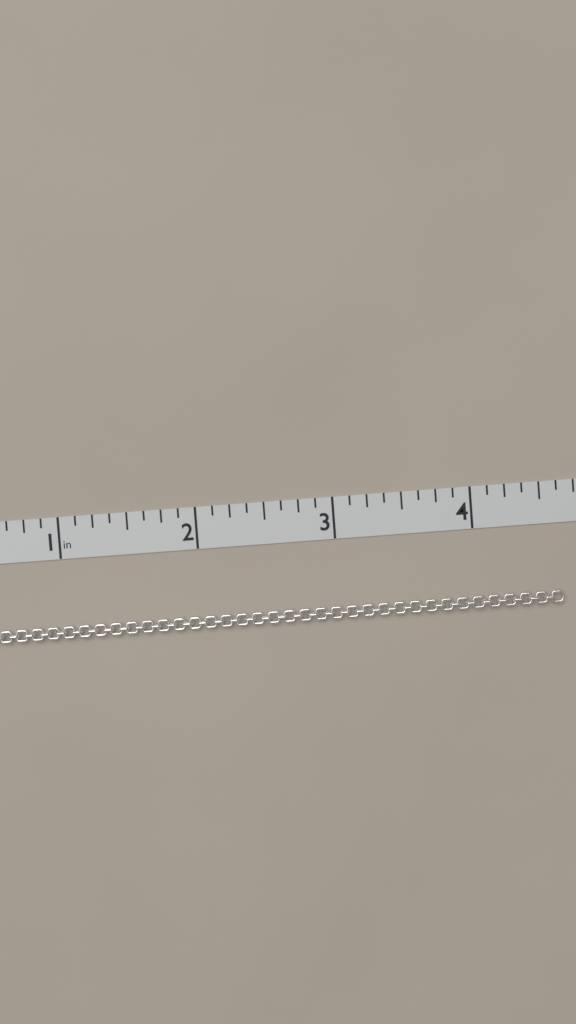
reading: 4.625 in
